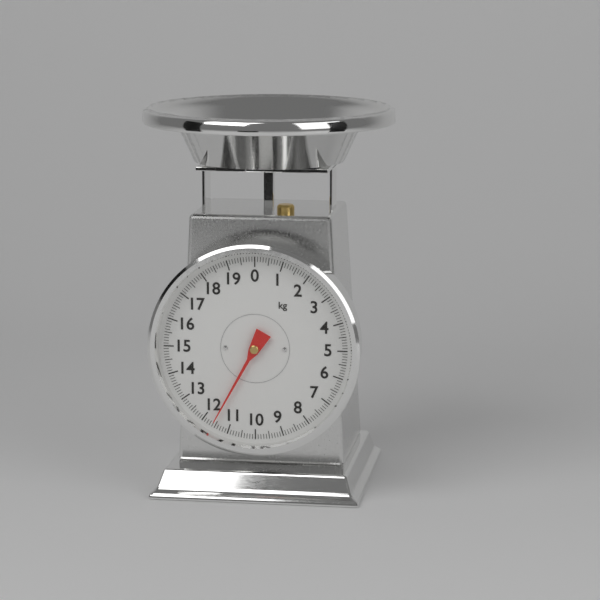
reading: 11.6 kg
